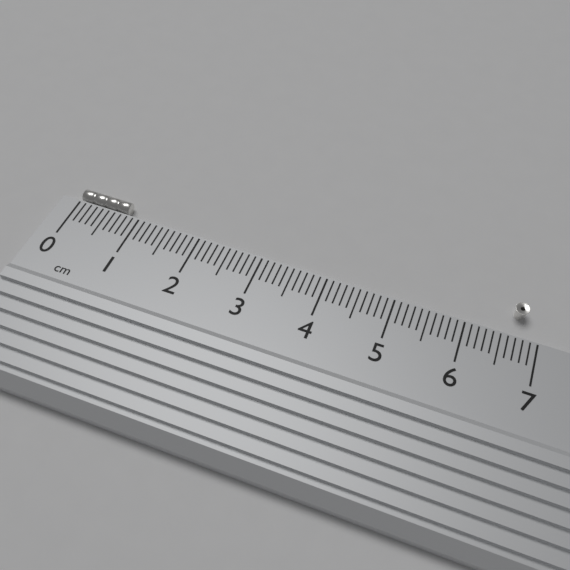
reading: 0.8 cm
